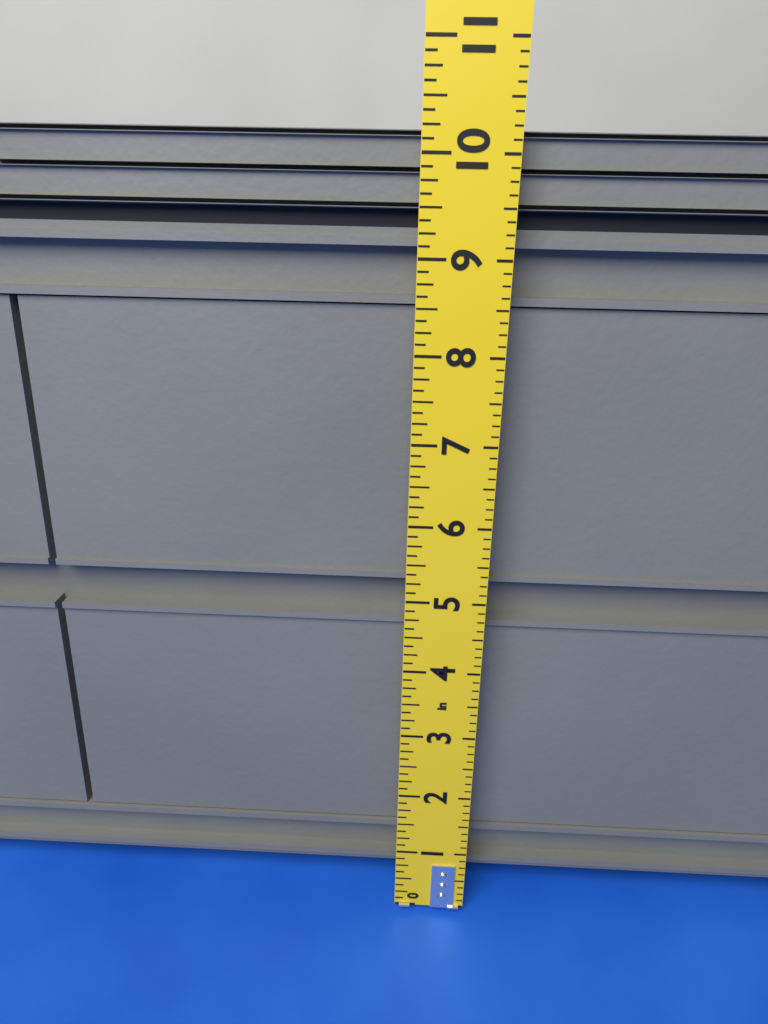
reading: 10.250 in
